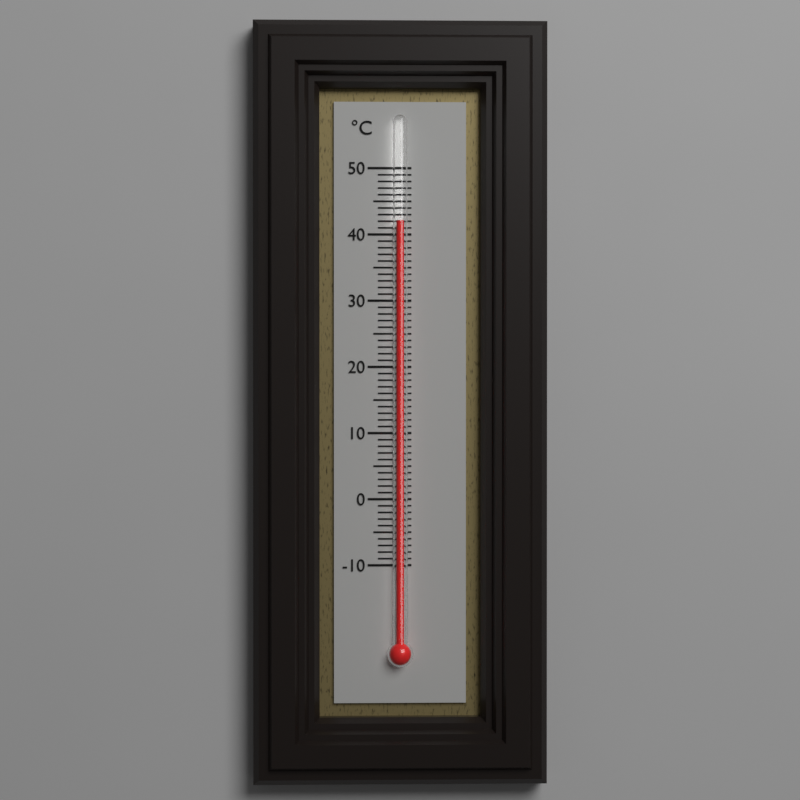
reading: 42 °C
